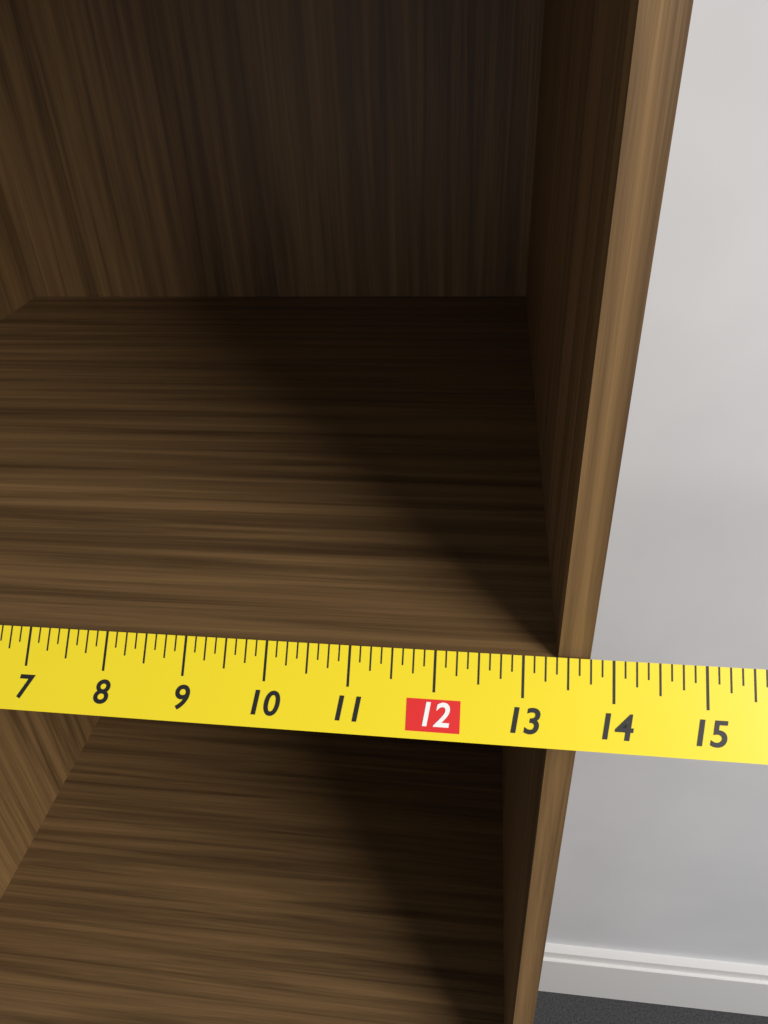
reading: 13.750 in
